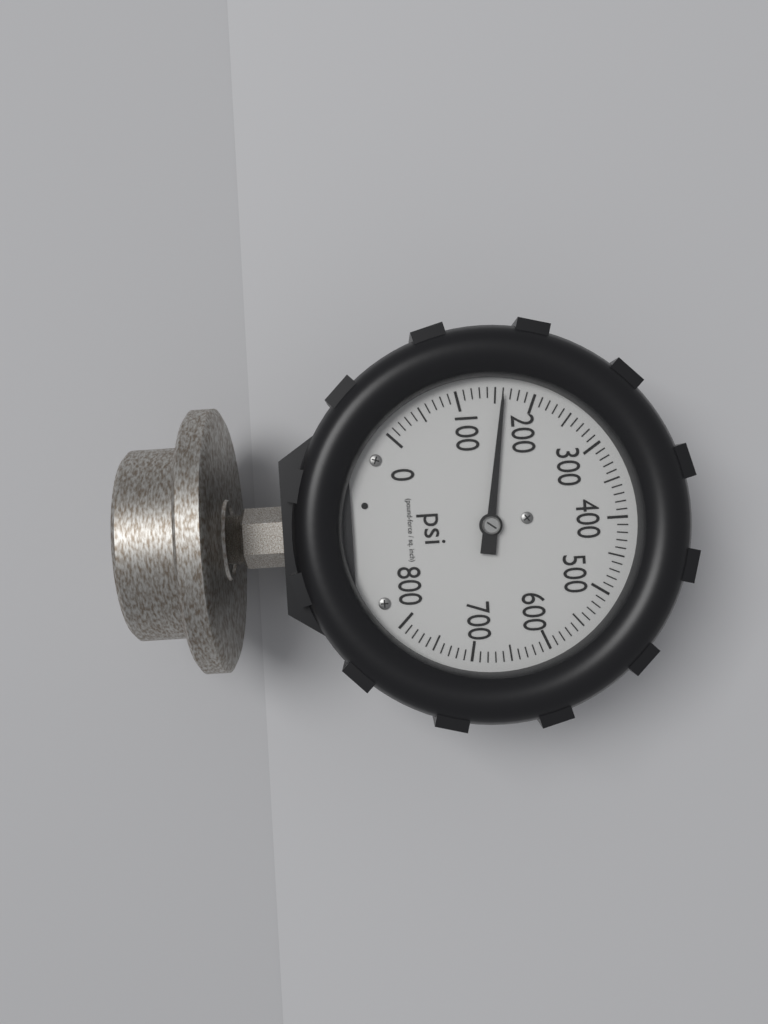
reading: 160 psi
